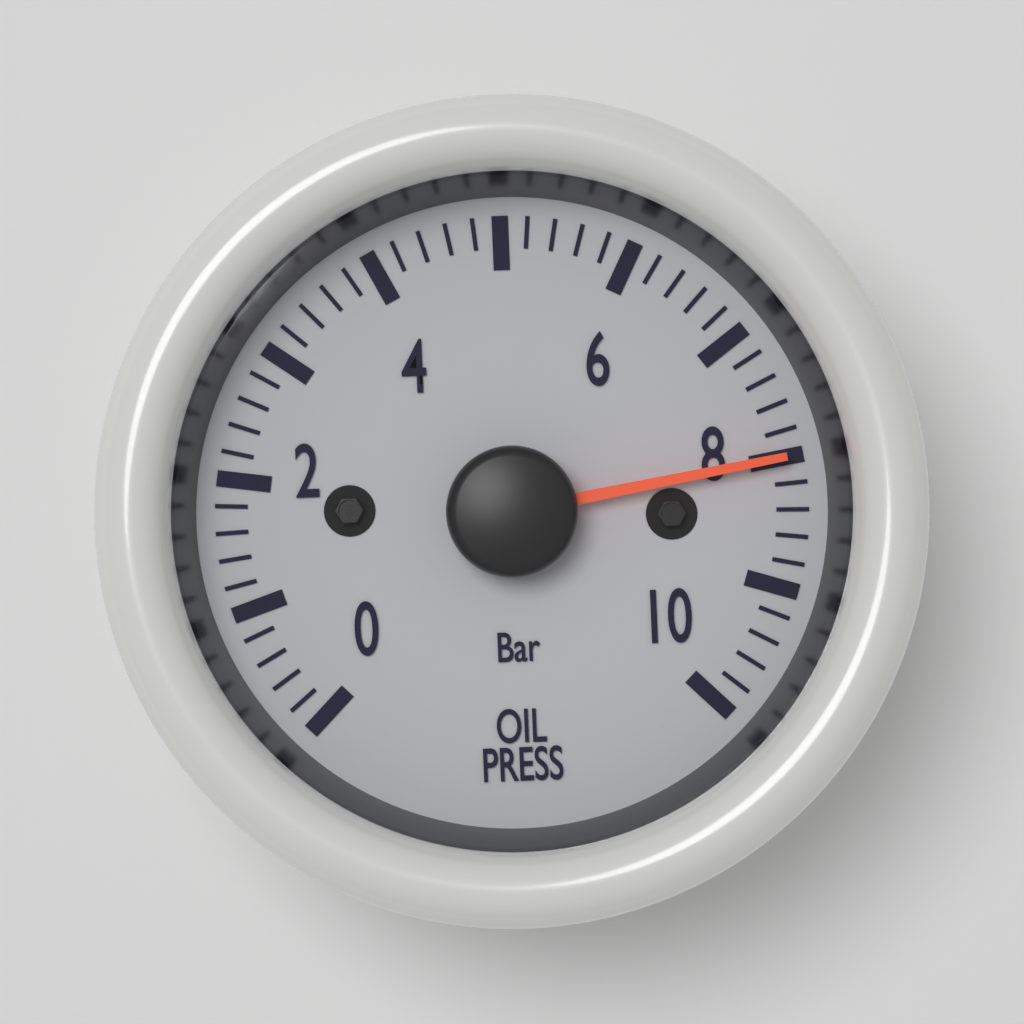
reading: 8.0 bar
